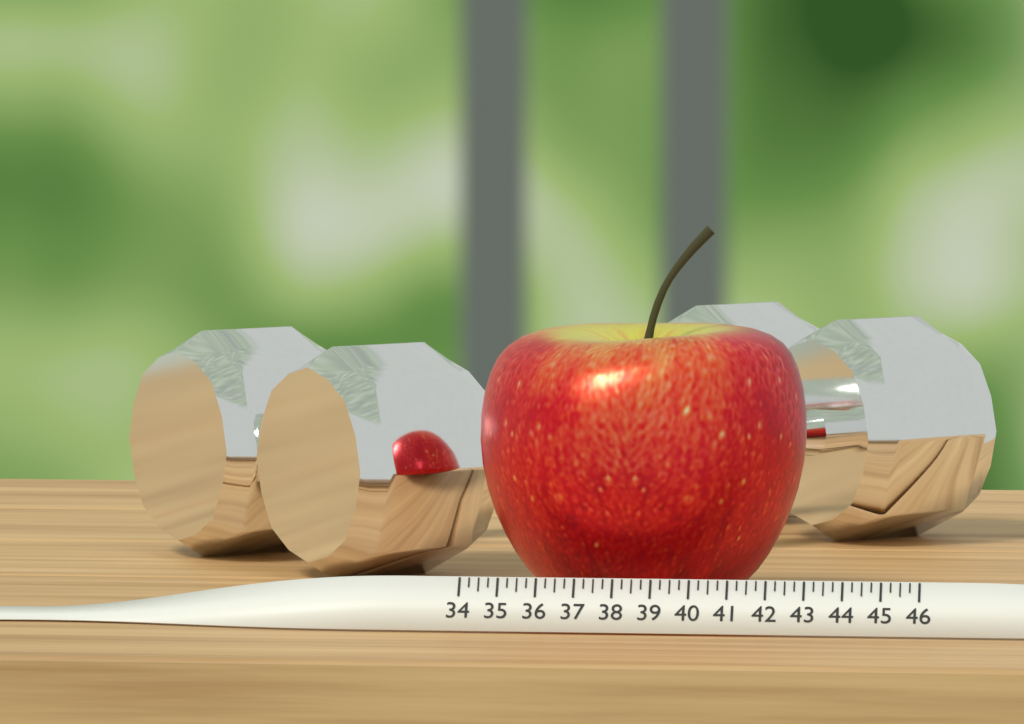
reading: 42.75 (no unit)
